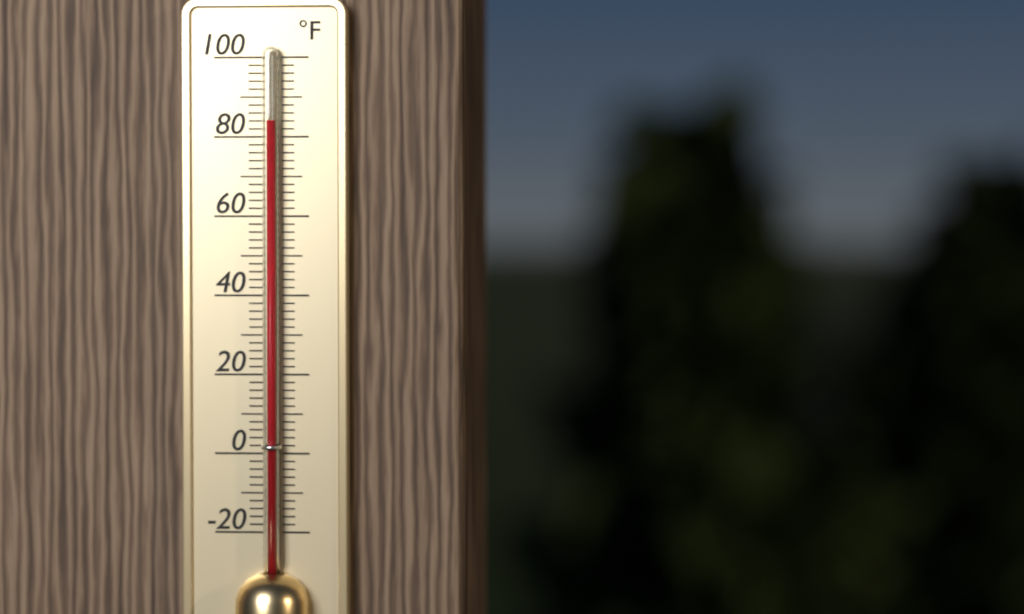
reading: 84 °F
